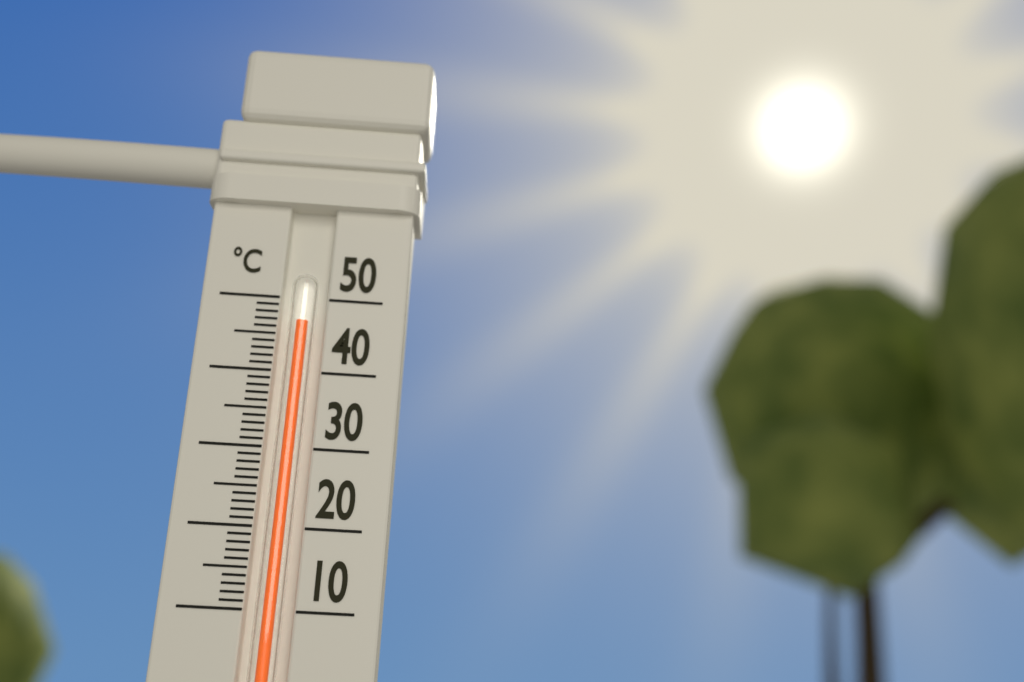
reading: 47 °C
